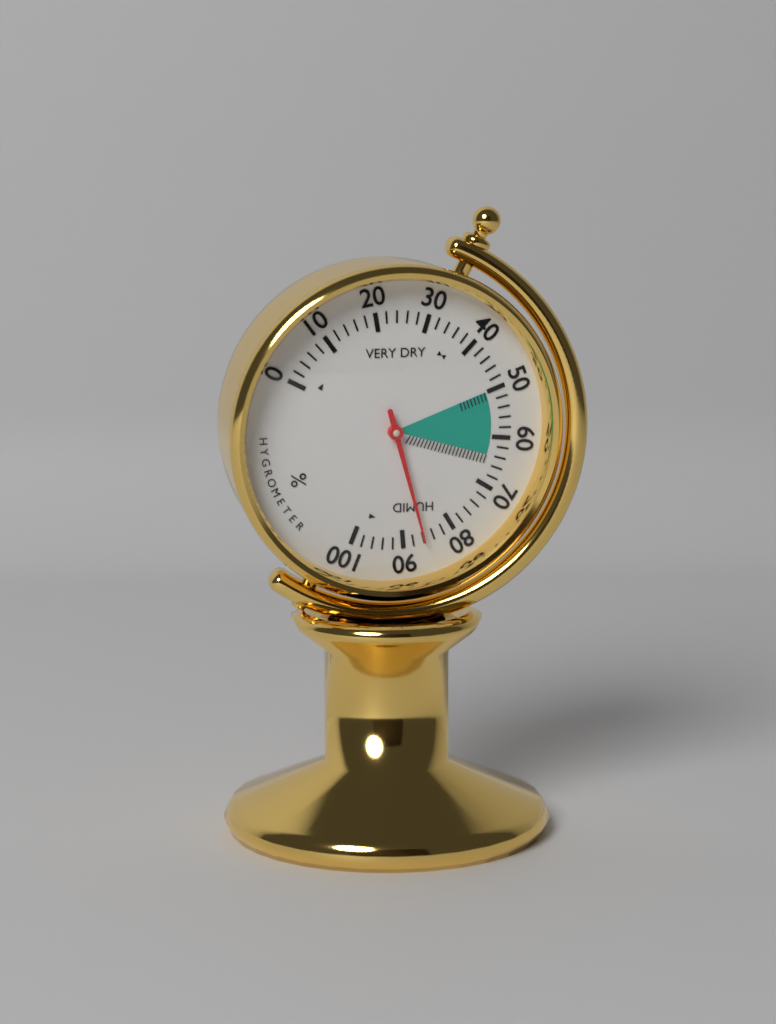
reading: 86 %
